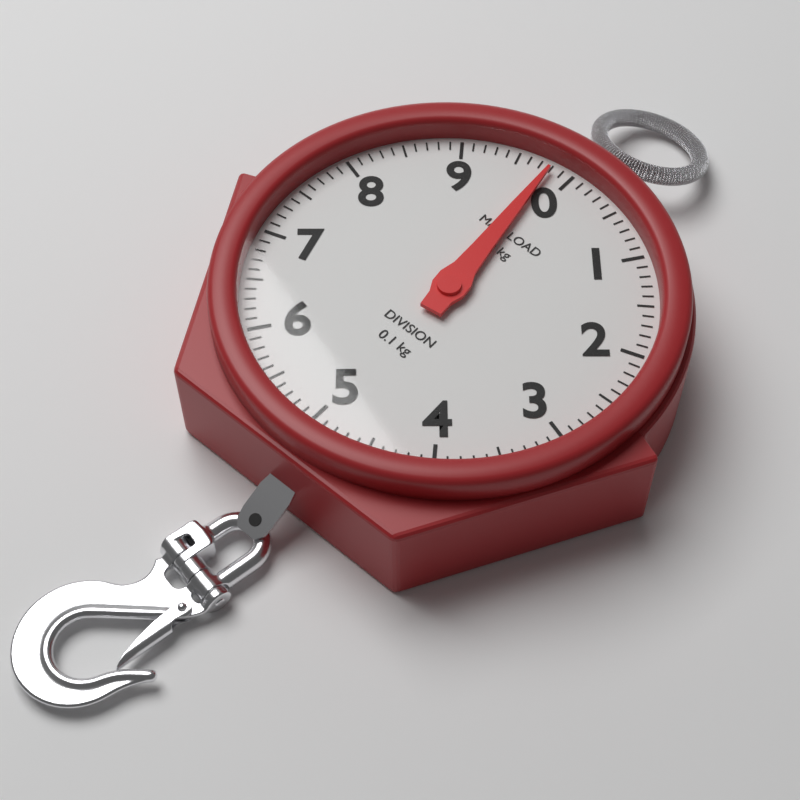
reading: 9.8 kg
